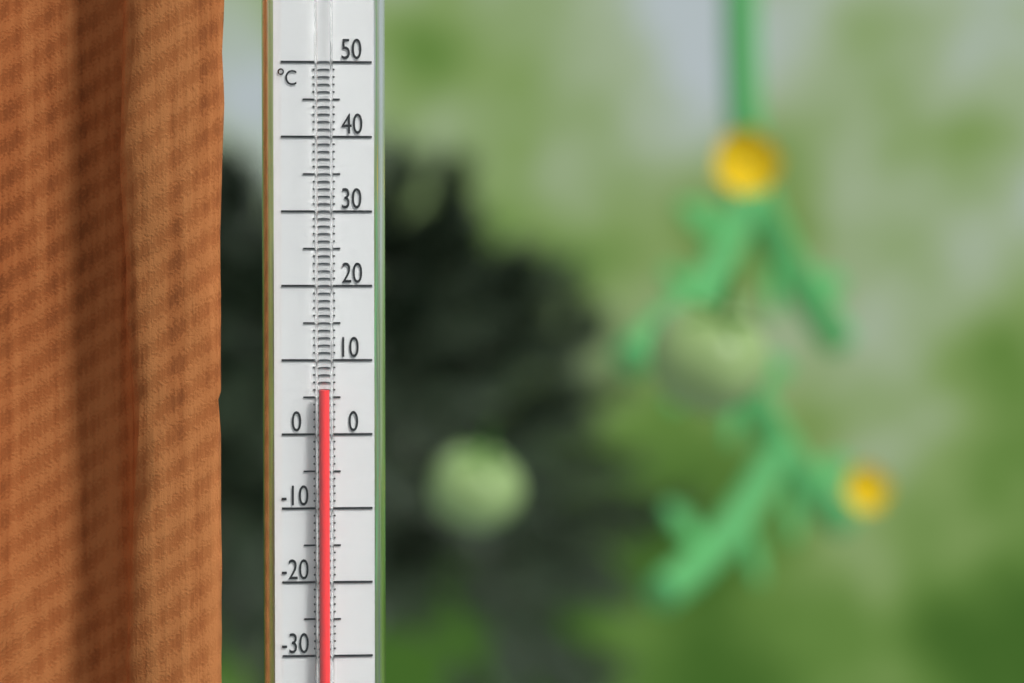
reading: 6 °C
